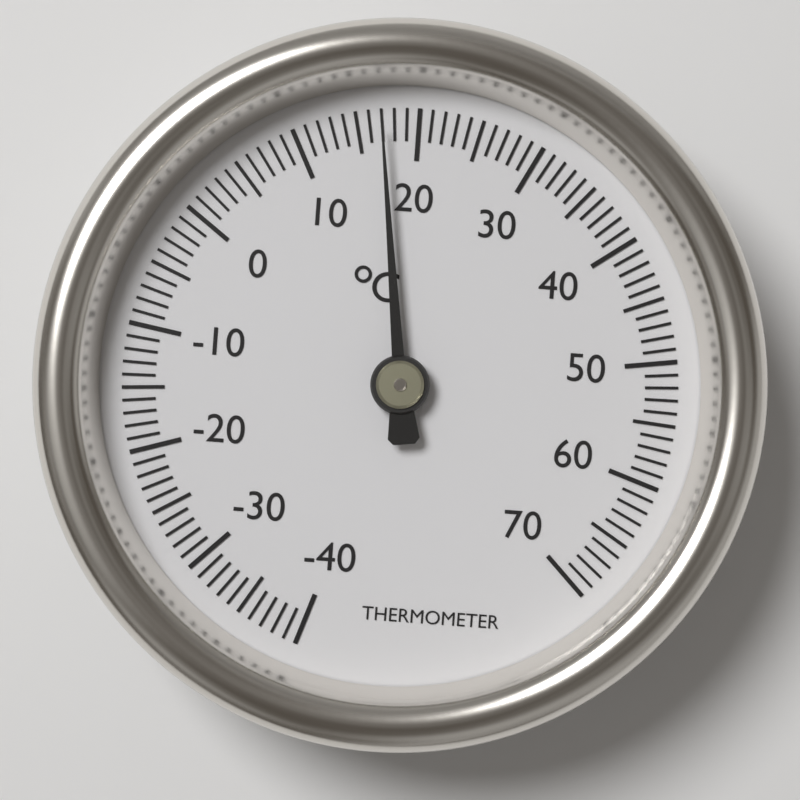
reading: 17 °C
